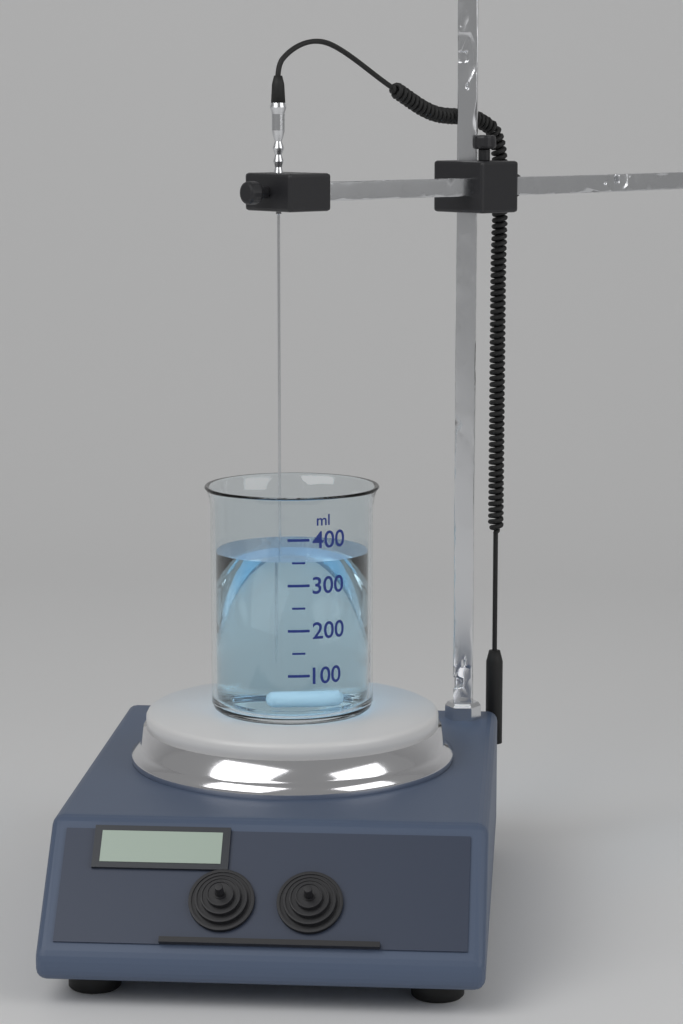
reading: 350 ml
